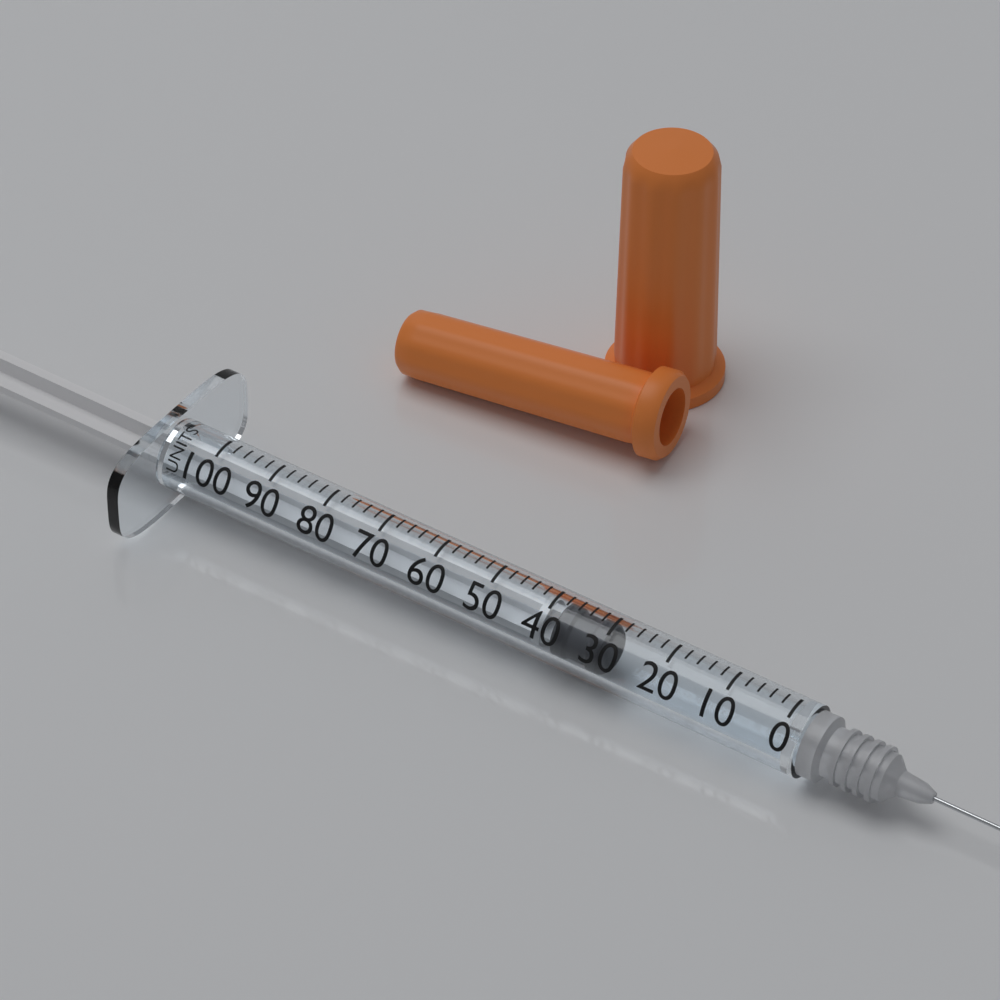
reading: 30 units
